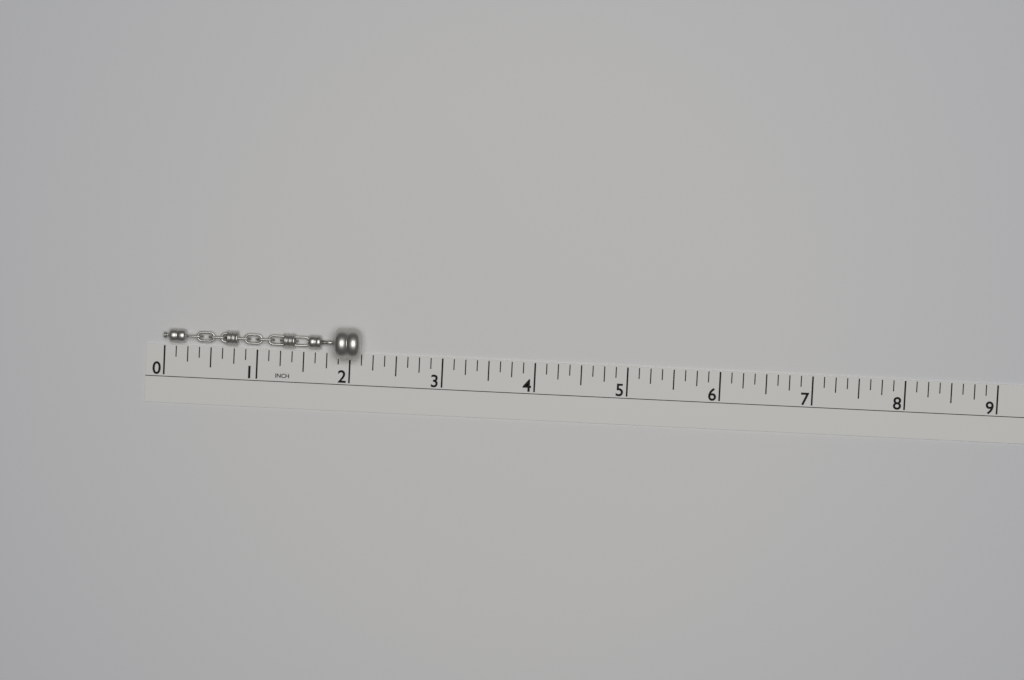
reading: 2.125 in
